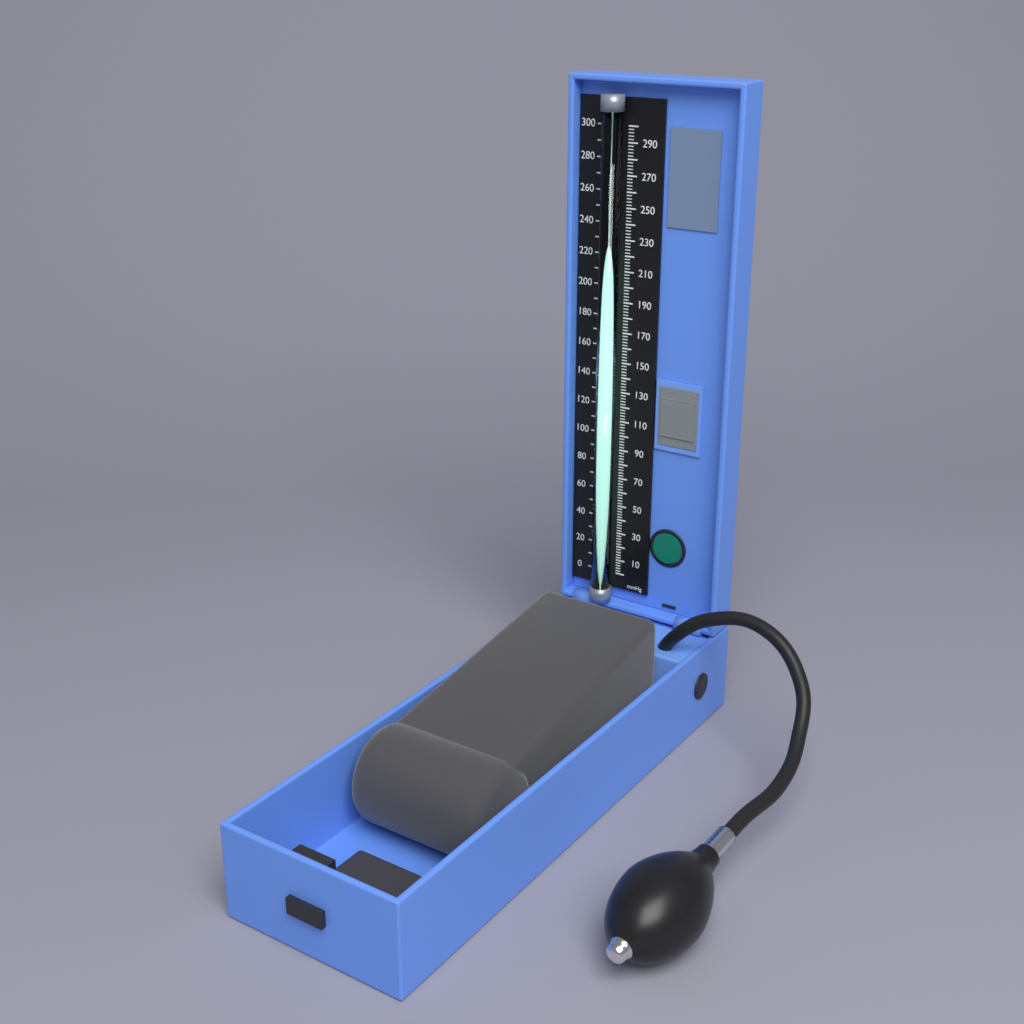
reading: 286 mmHg
